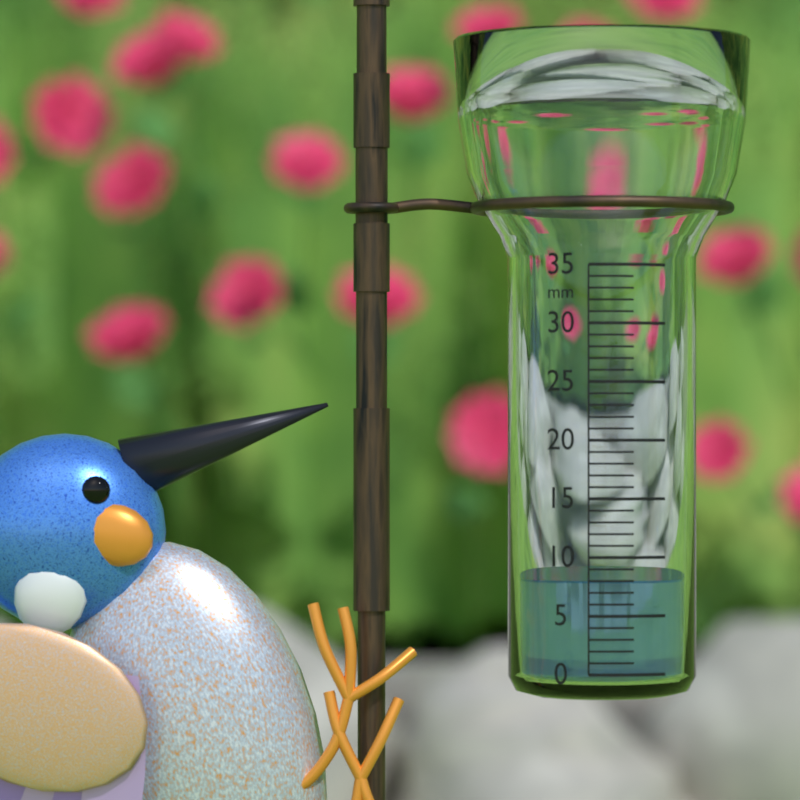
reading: 8 mm
